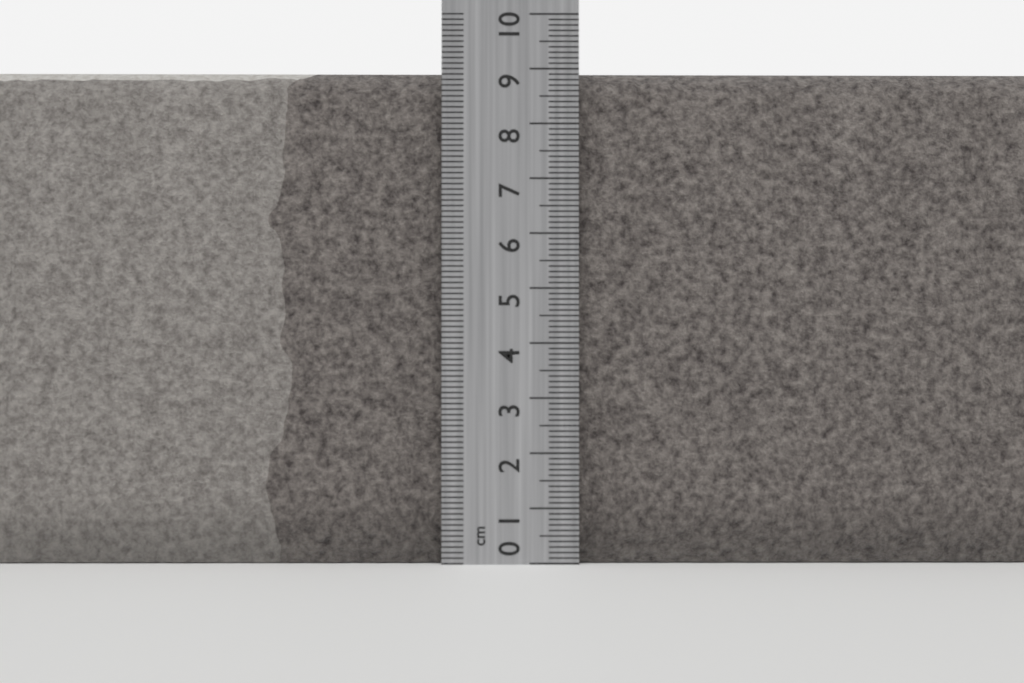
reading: 9.0 cm
